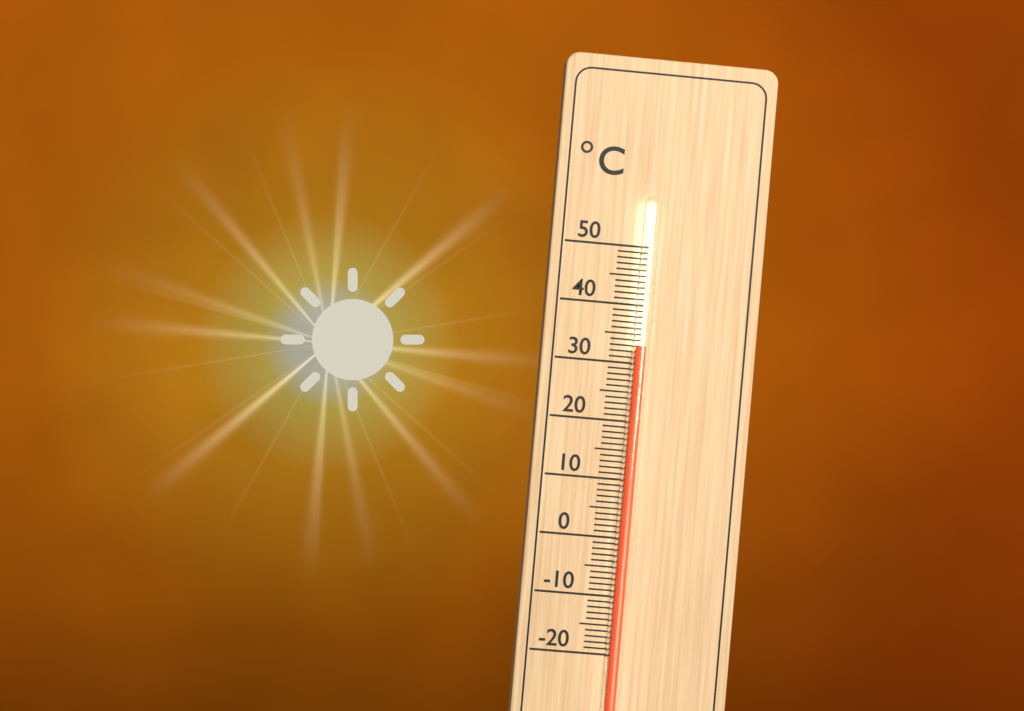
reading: 33 °C
